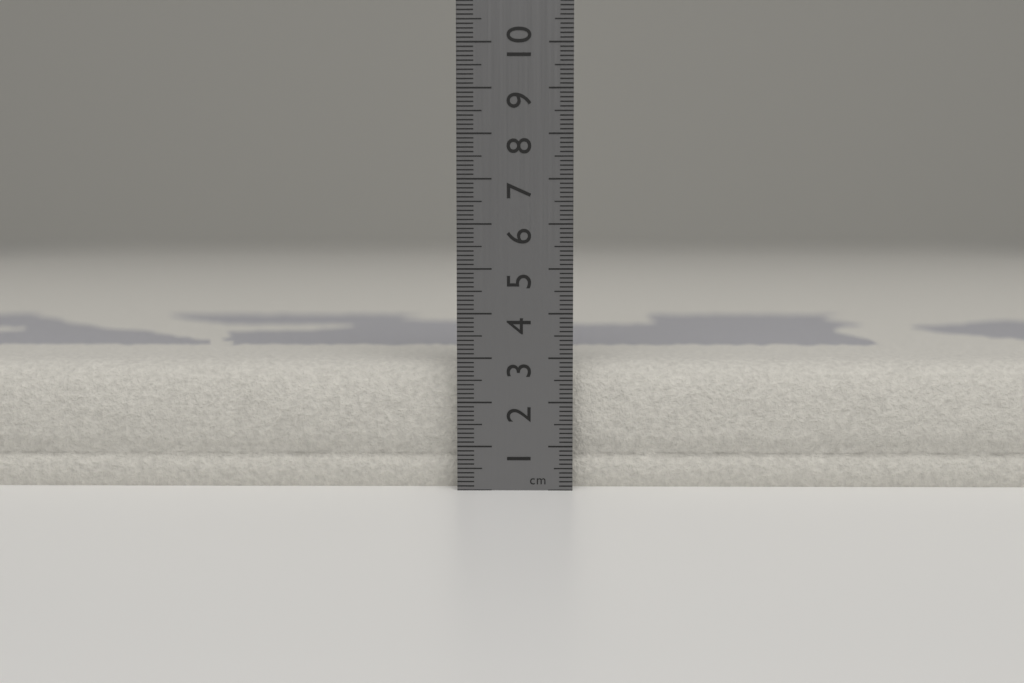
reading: 2.9 cm
